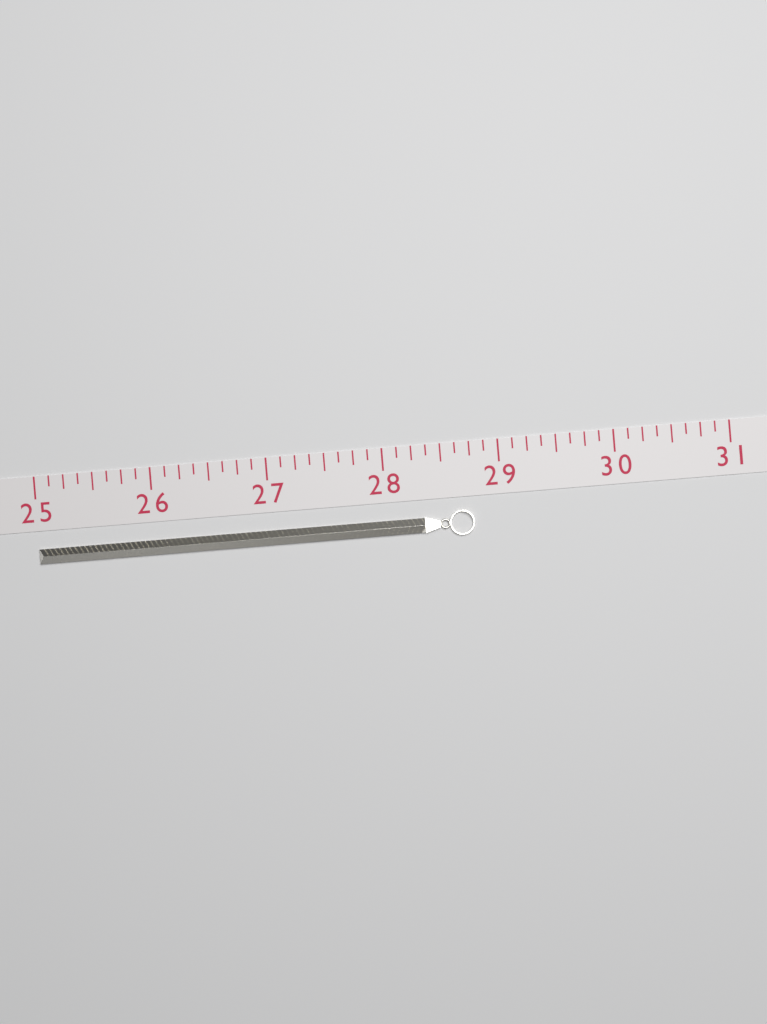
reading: 28.750 (no unit)
